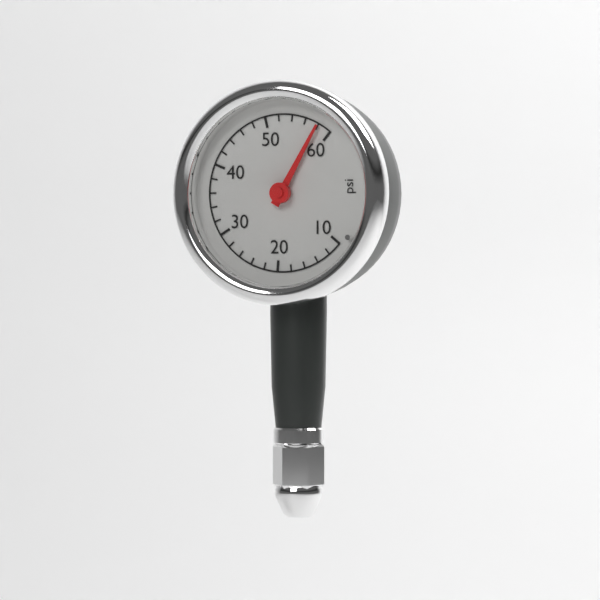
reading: 58 psi
